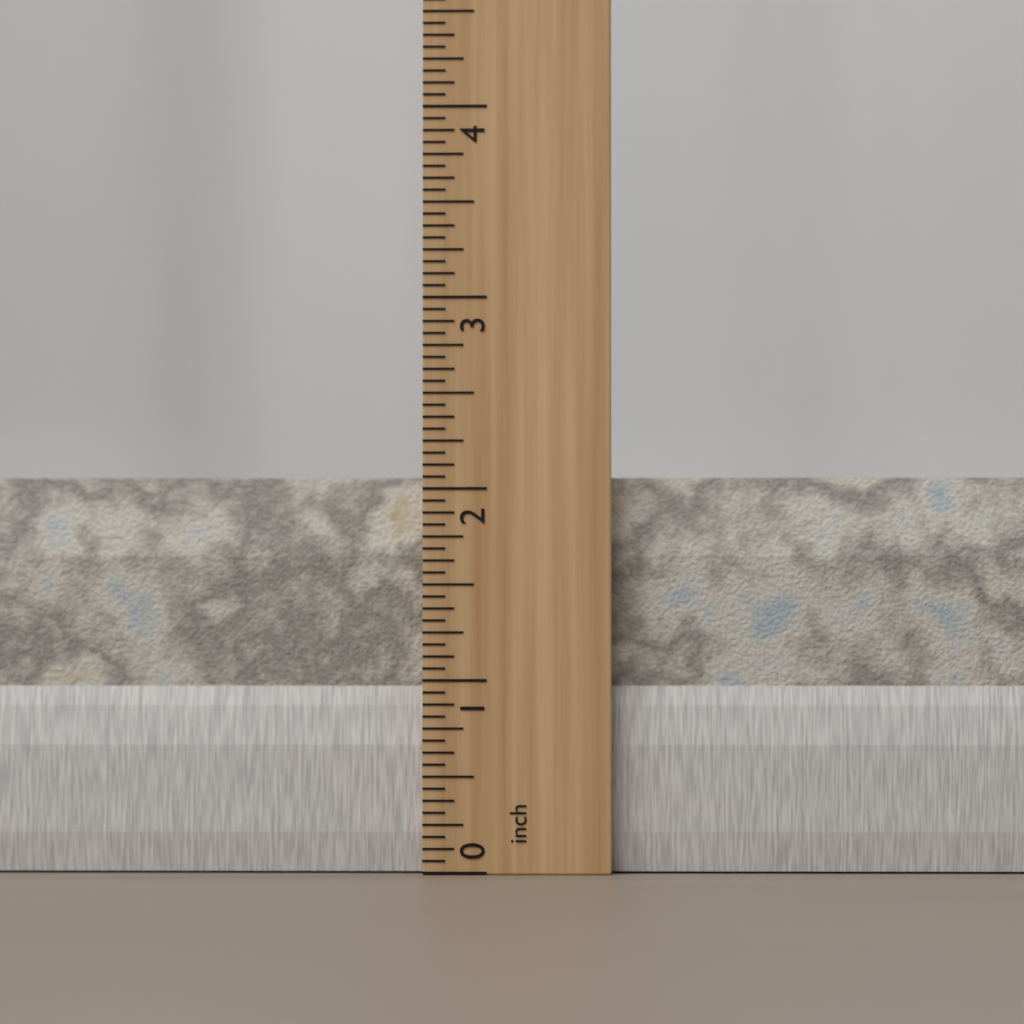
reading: 2.0625 inch
